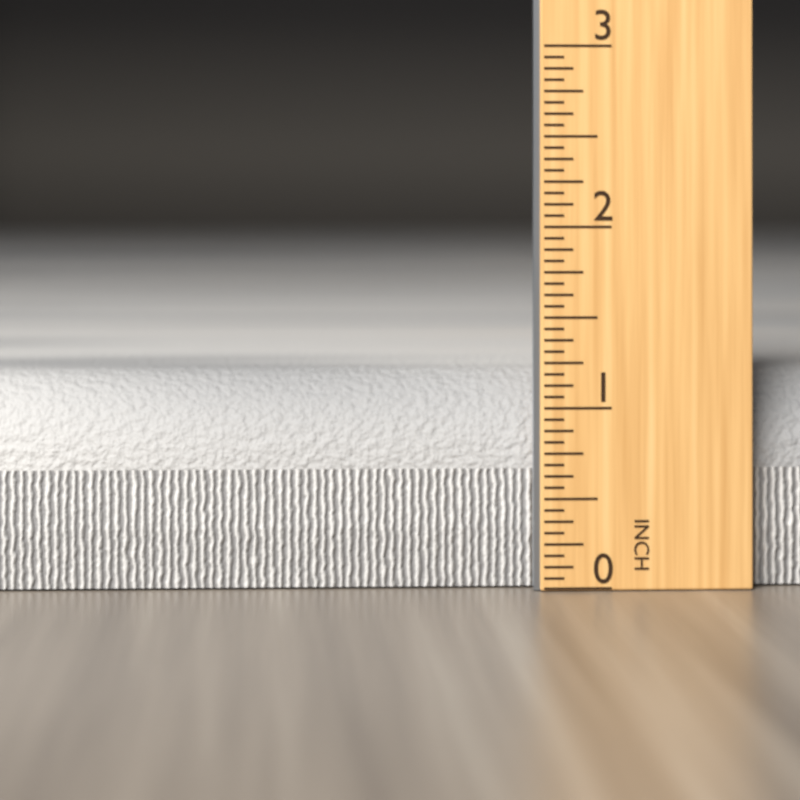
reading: 1.1875 in
